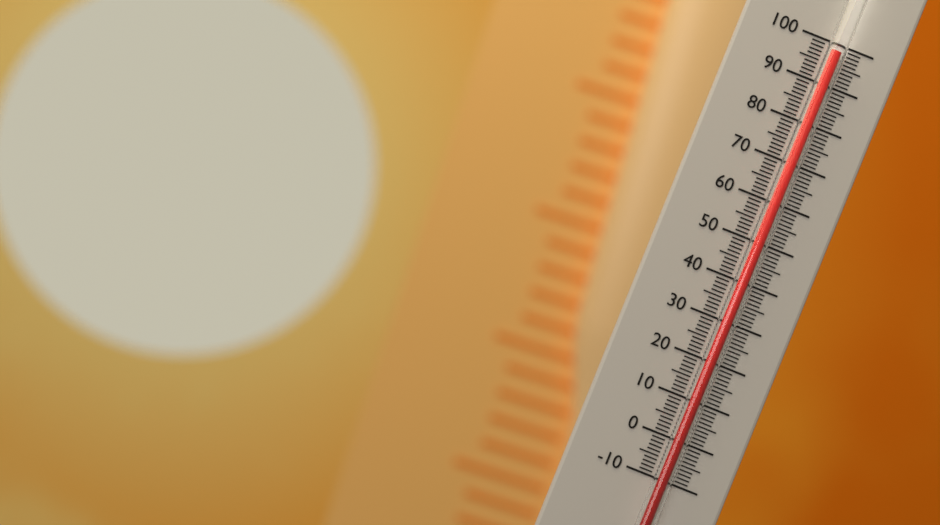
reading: 98 (no unit)
